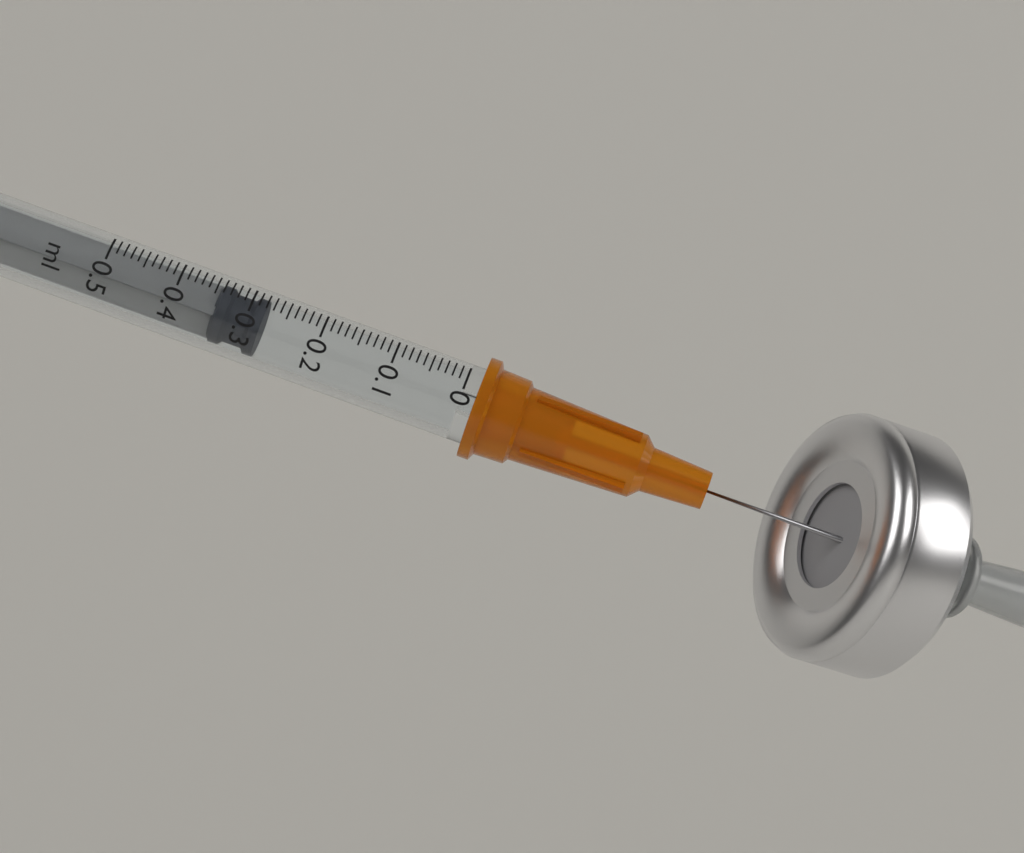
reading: 0.28 ml
